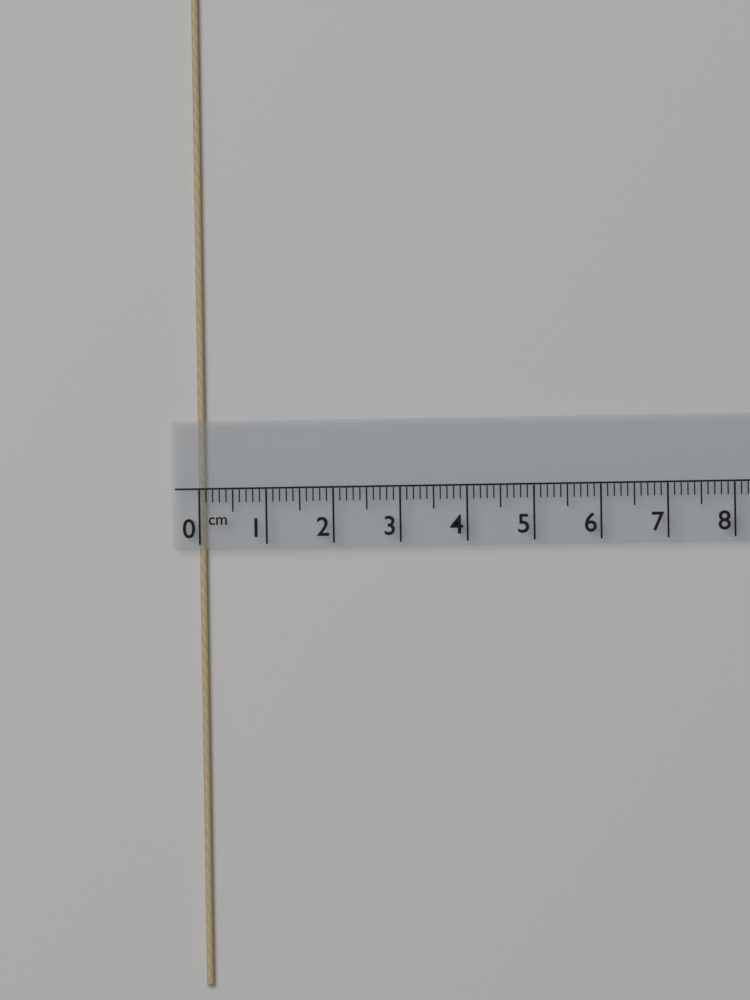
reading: 0.1 cm
